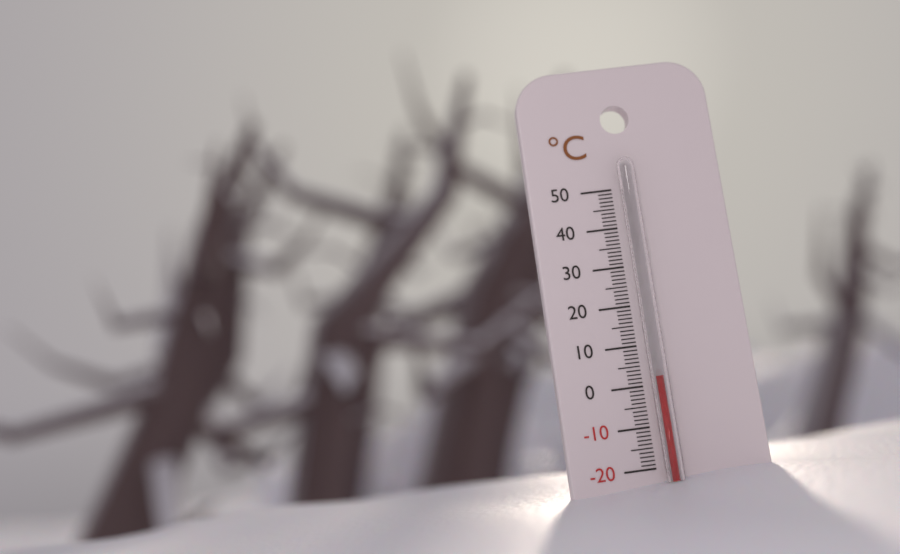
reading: 2 °C
